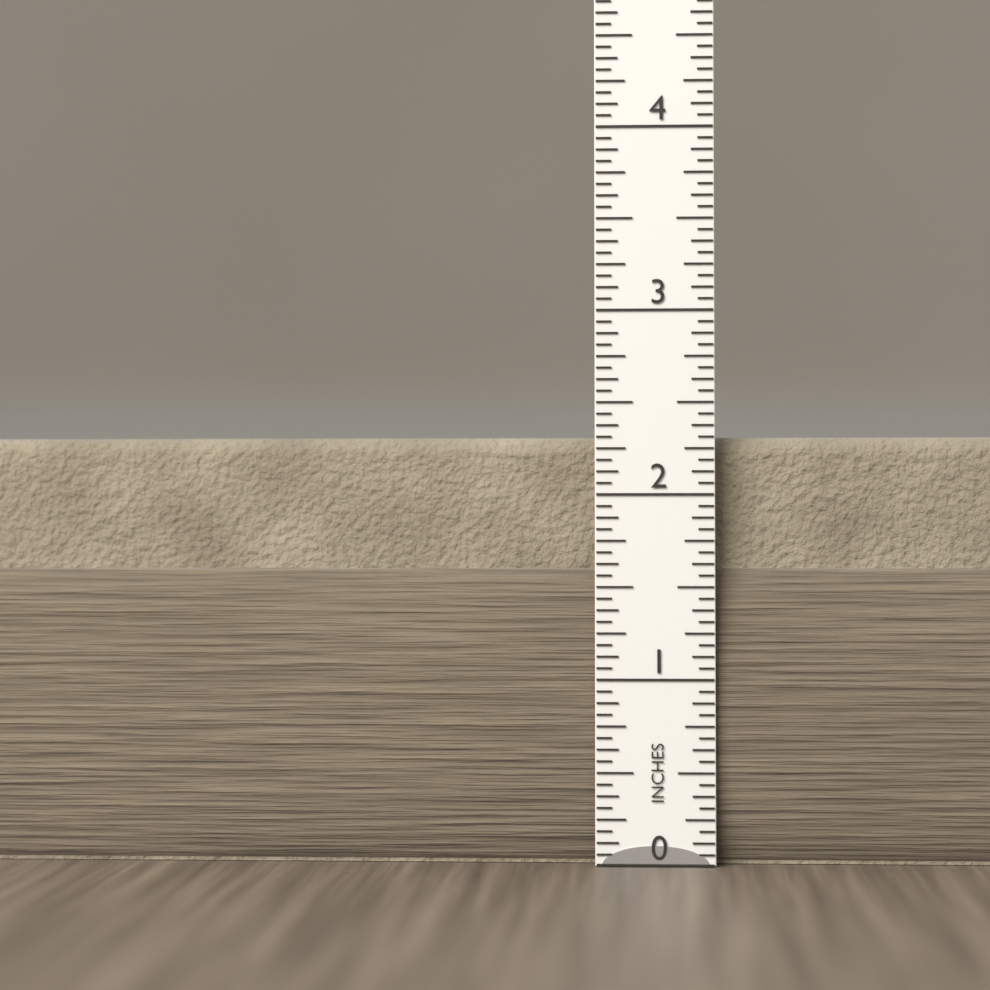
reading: 2.3125 in
